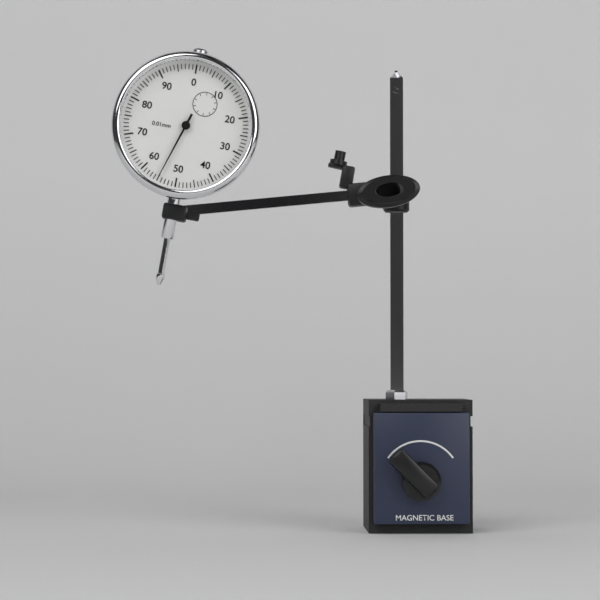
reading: 0.55 mm
